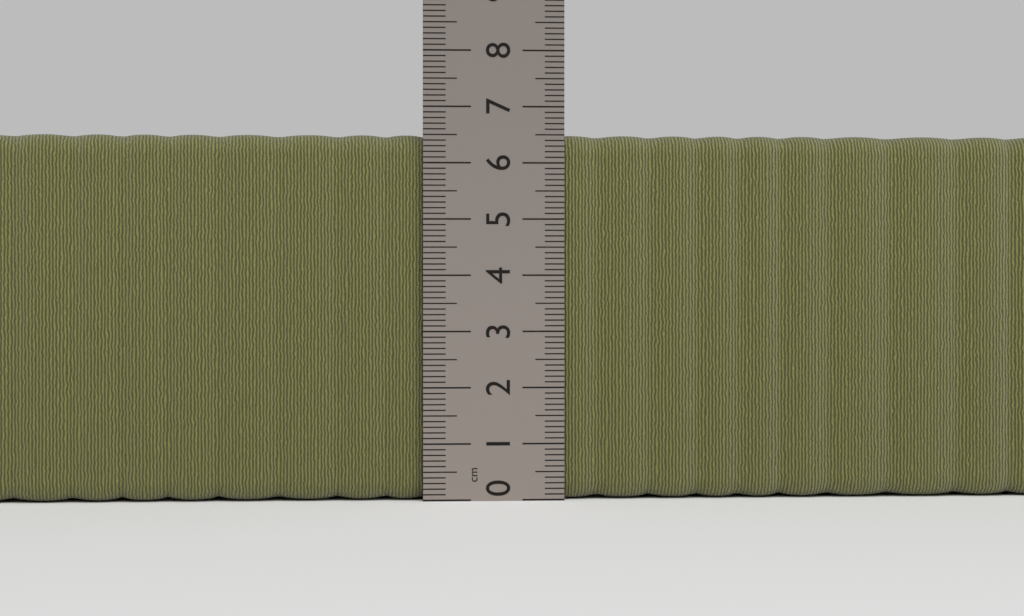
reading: 6.5 cm
